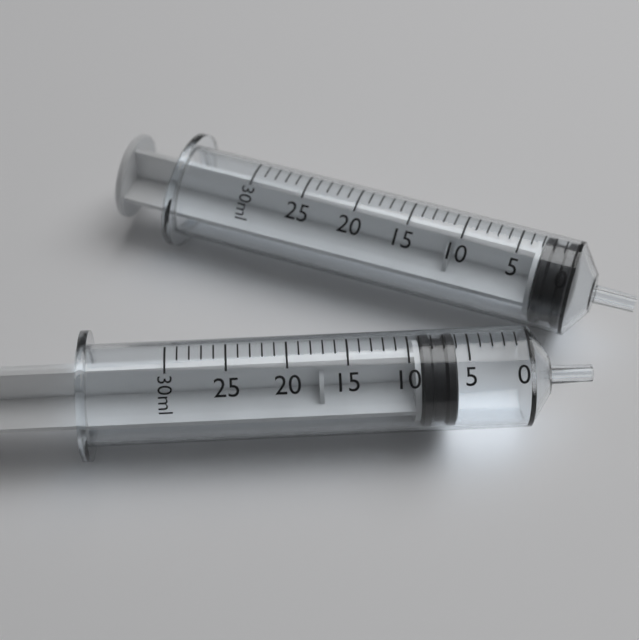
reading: 6 ml
